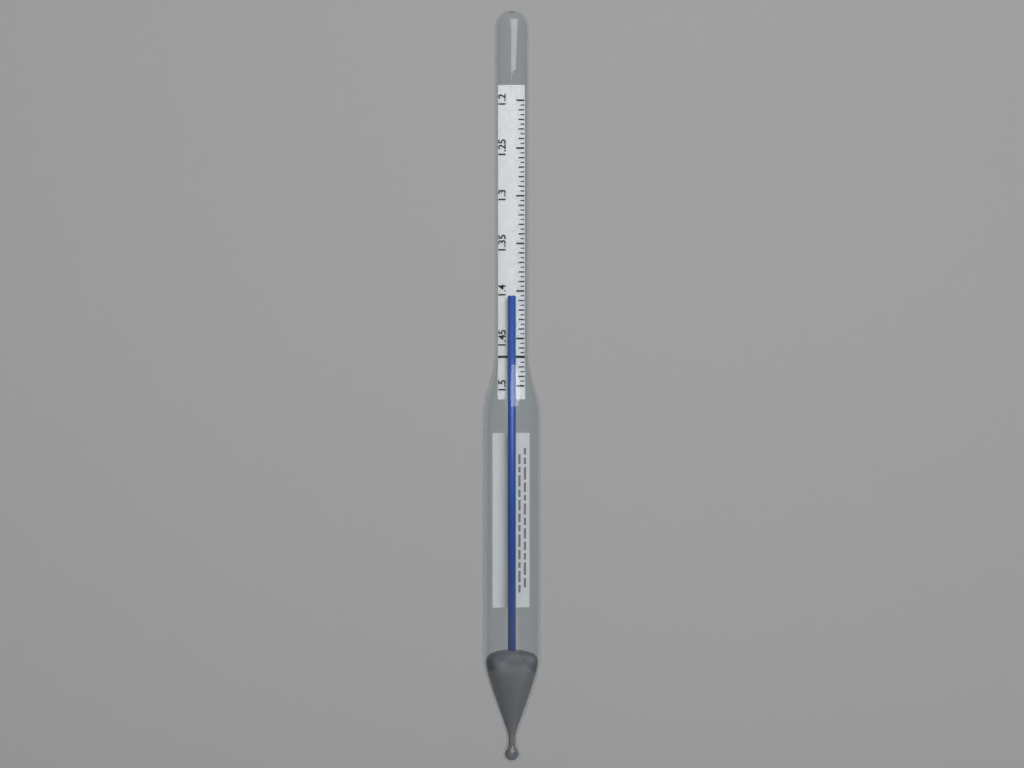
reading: 1.405 (no unit)
